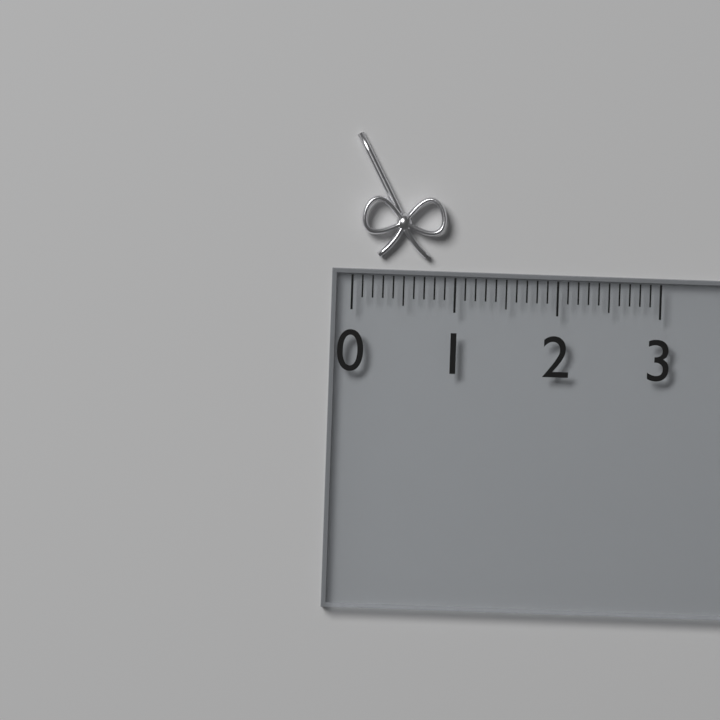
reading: 0.9 (no unit)
